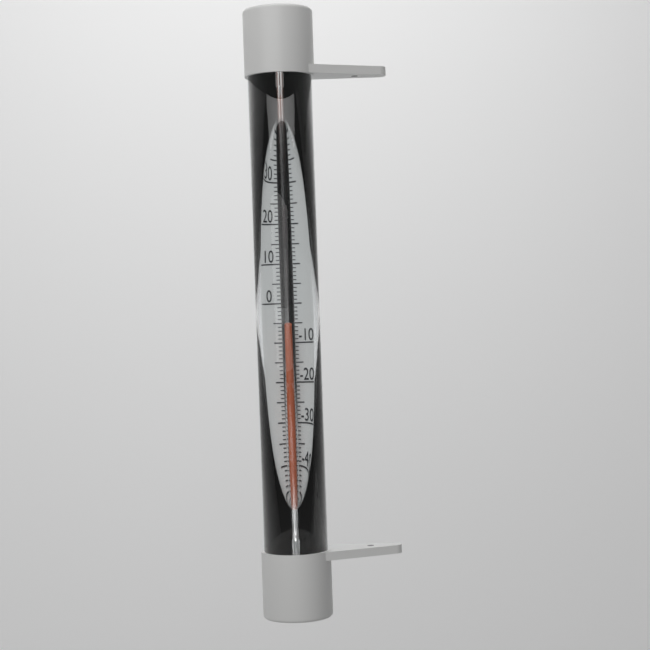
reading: -6 °C
